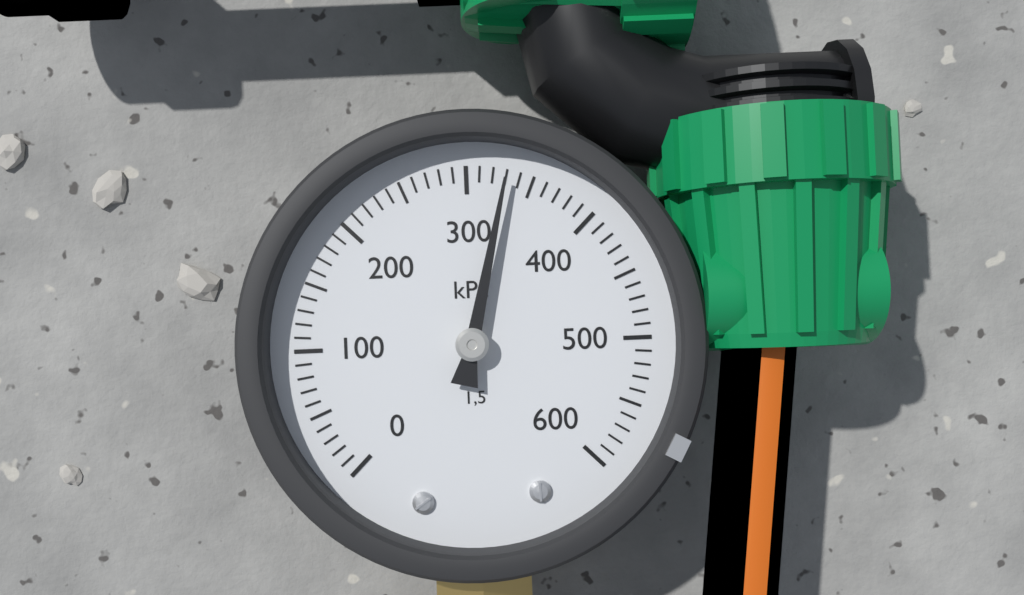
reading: 330 kPa
